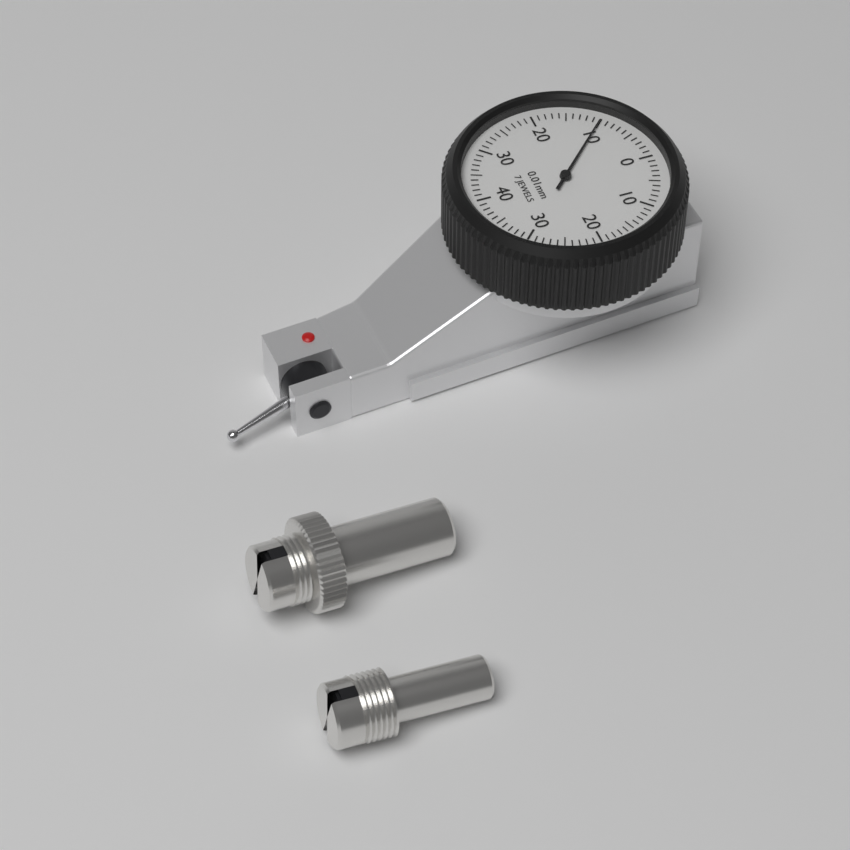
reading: 0.10 mm
